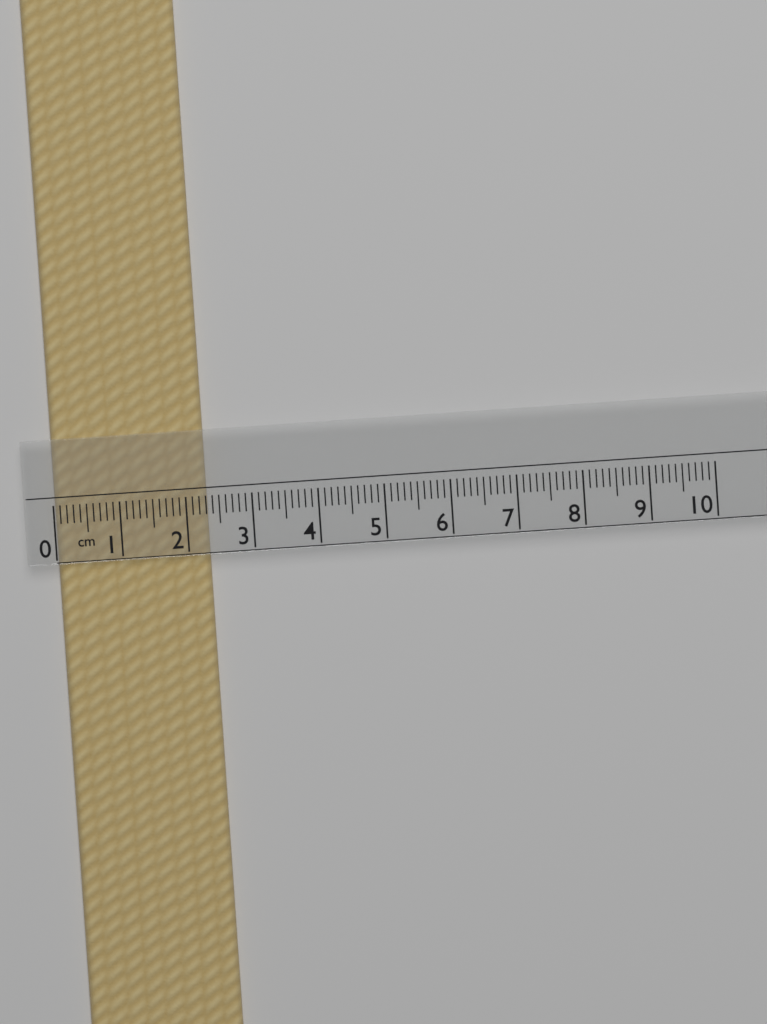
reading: 2.3 cm
